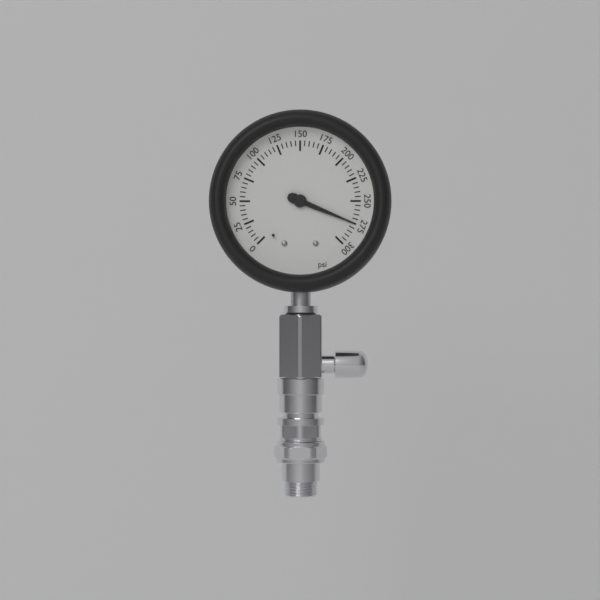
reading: 275 psi
